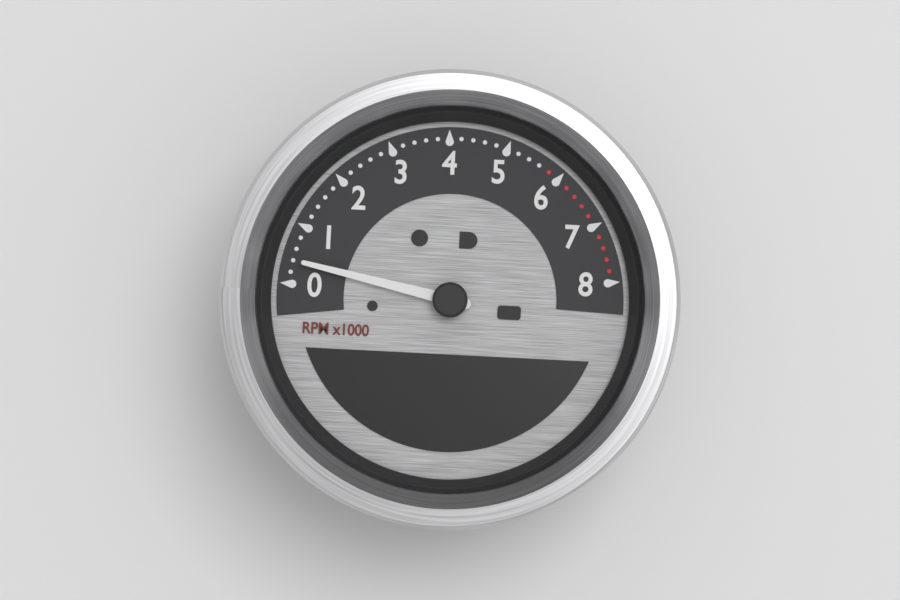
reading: 400 RPM
